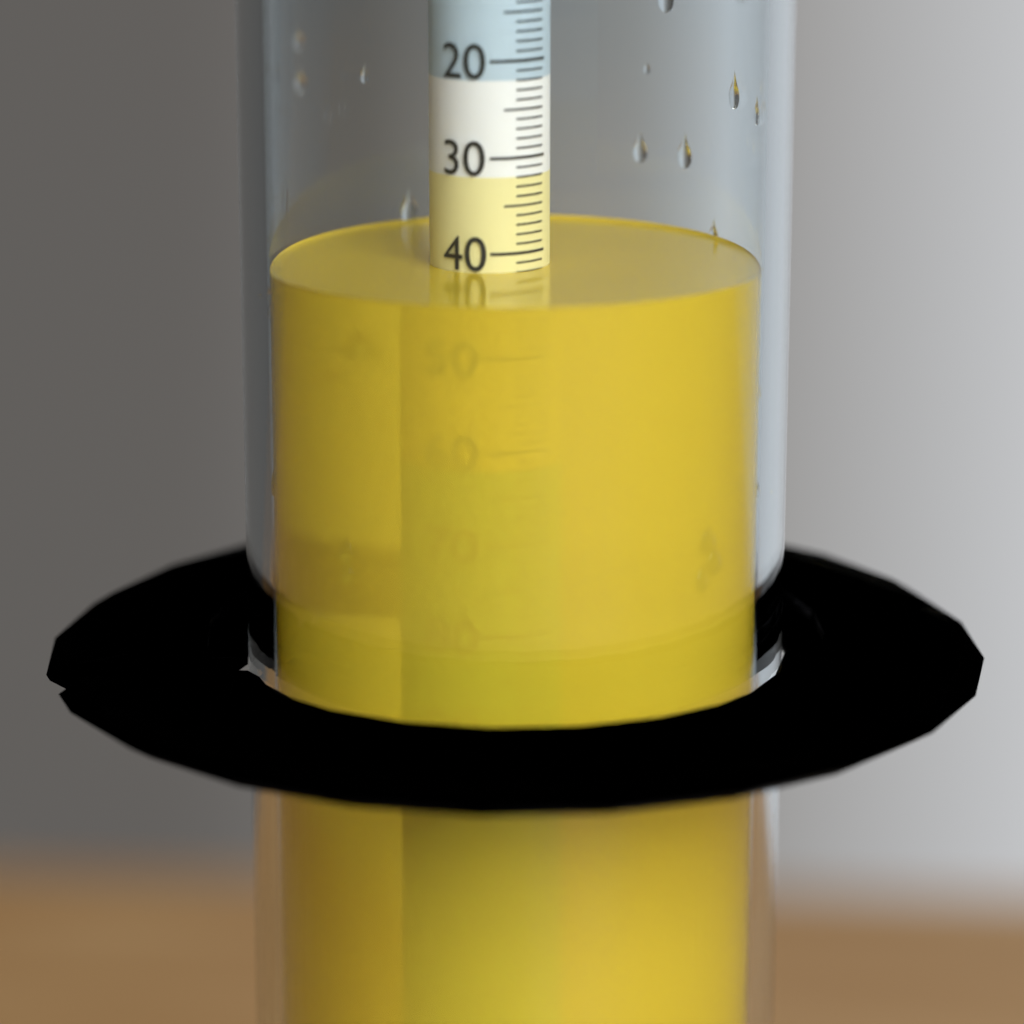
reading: 42 (no unit)
